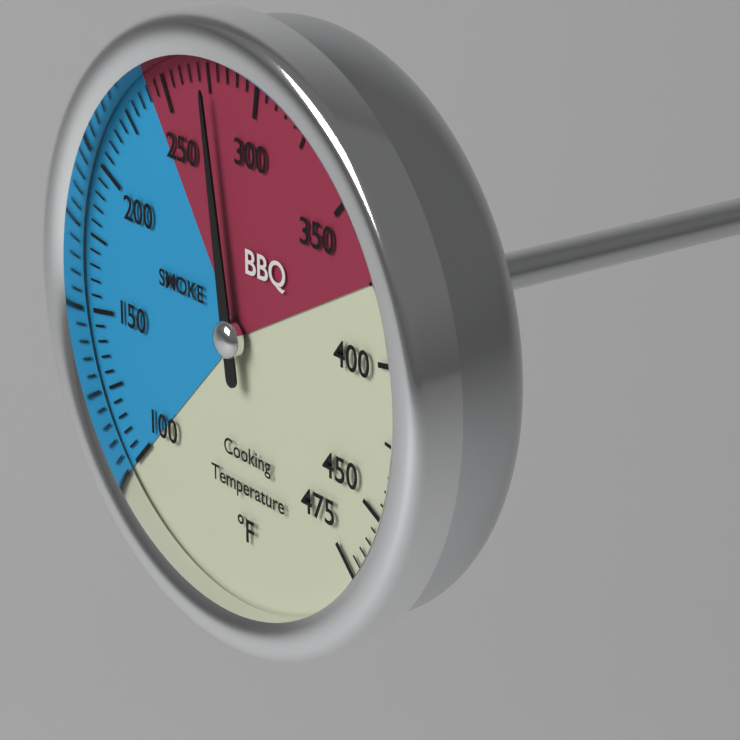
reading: 275 °F
